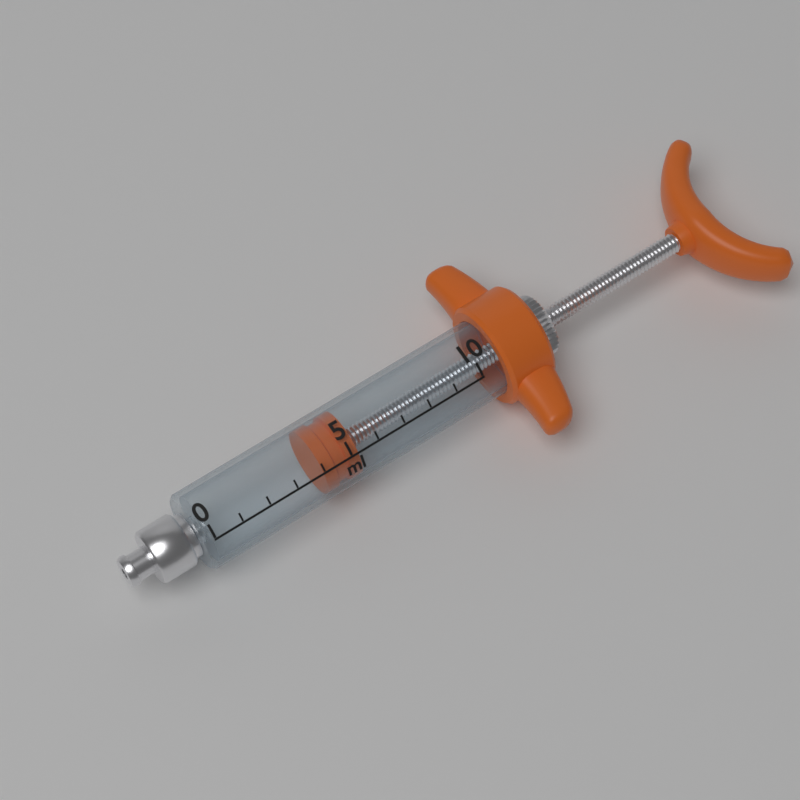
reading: 4 ml
